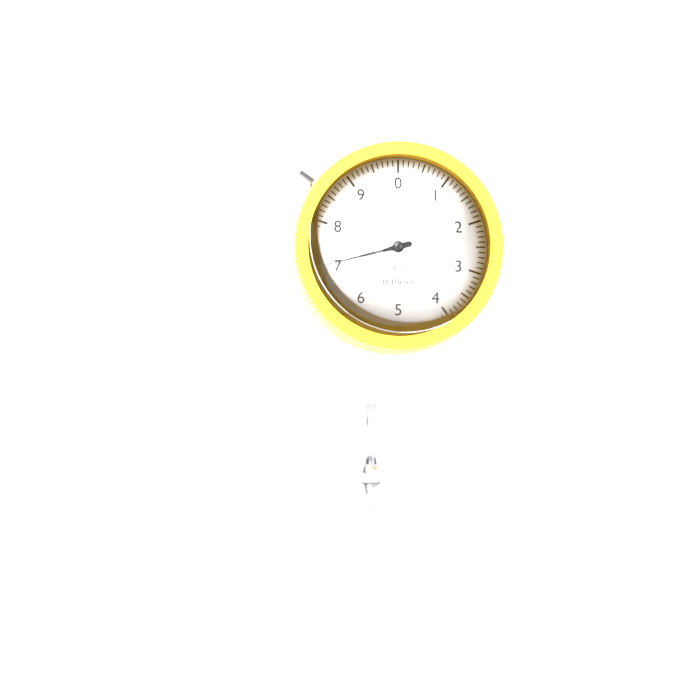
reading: 7.1 mm
